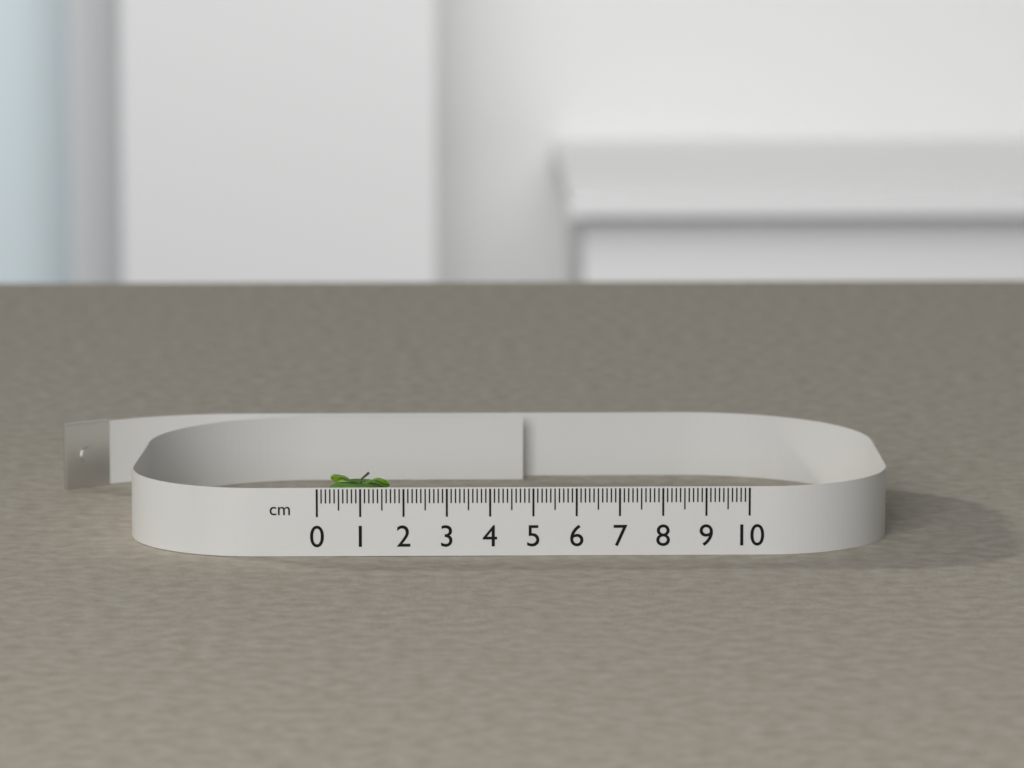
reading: 1.9 cm
